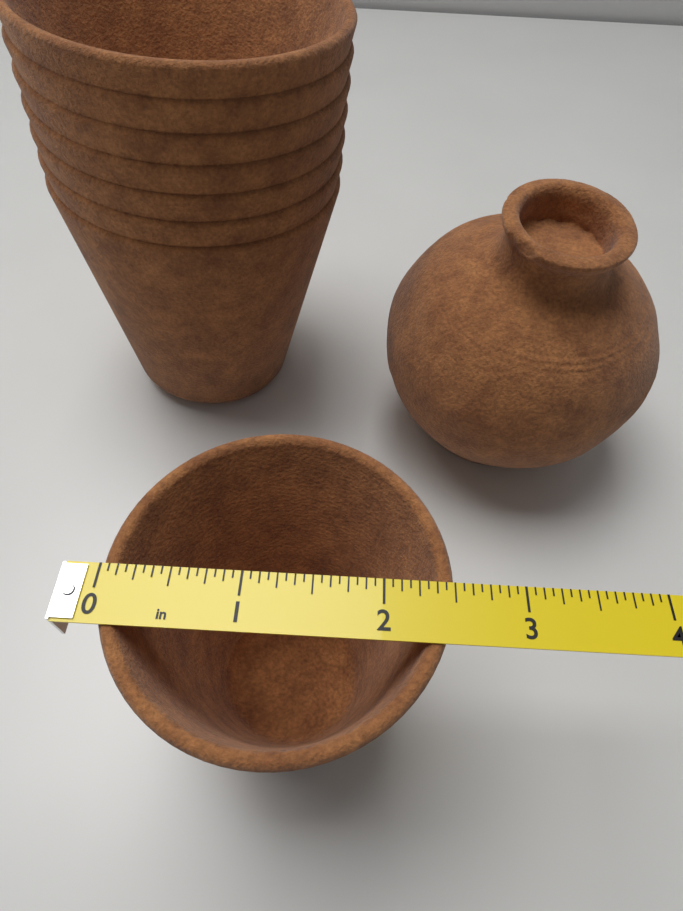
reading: 2.5000 in
